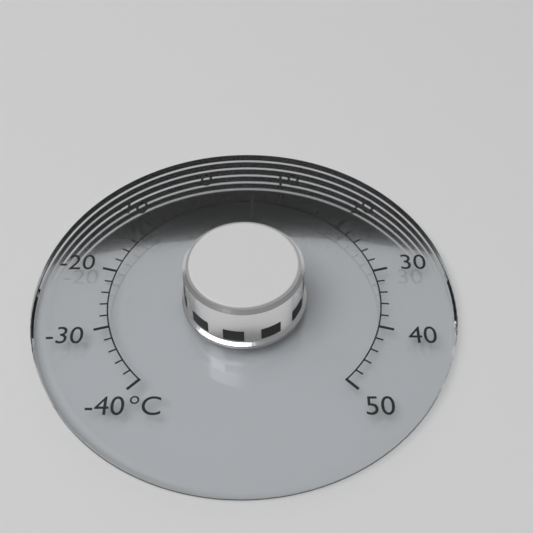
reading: 6 °C
